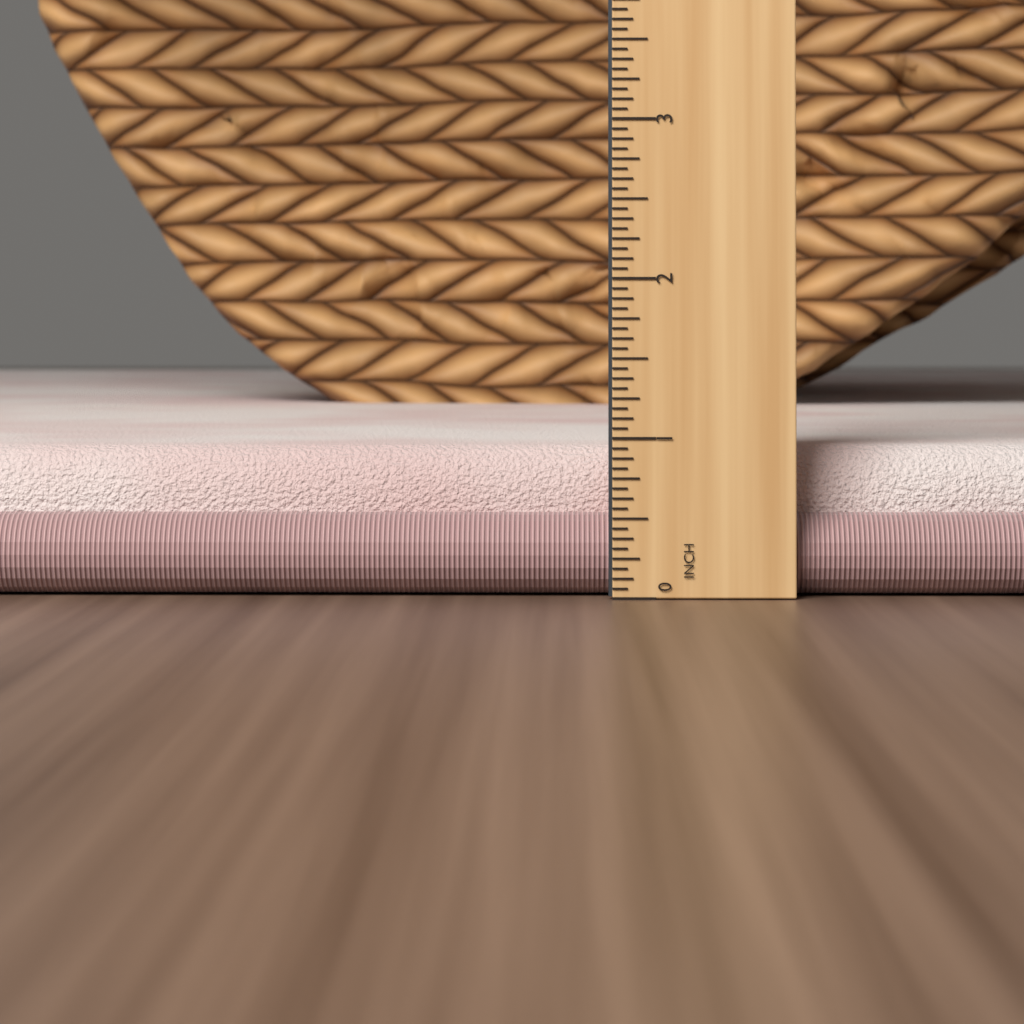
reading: 0.9375 in
